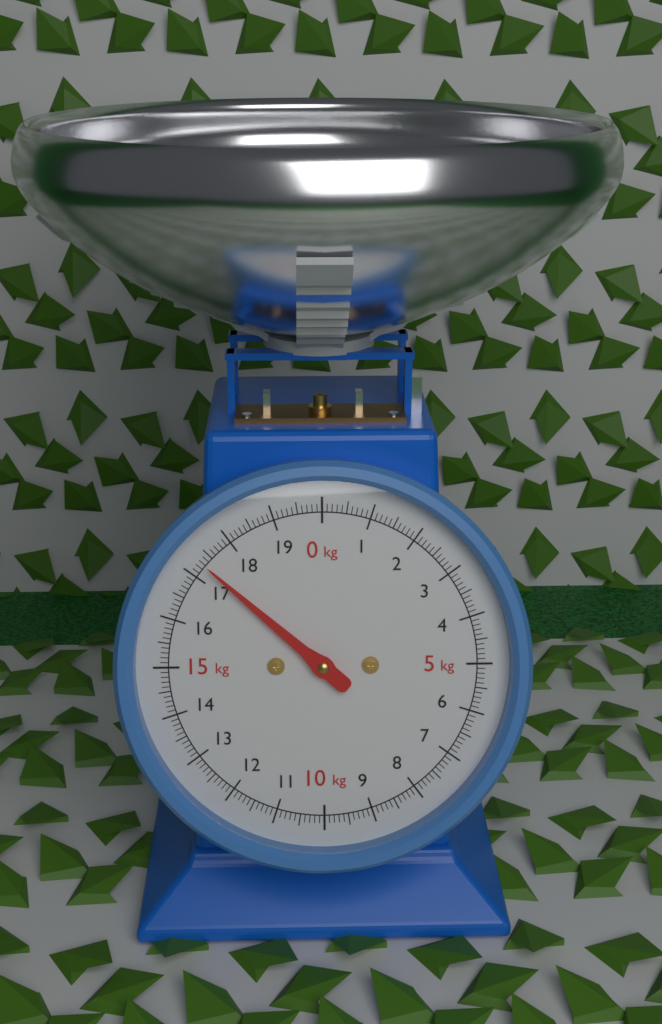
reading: 17.3 kg
